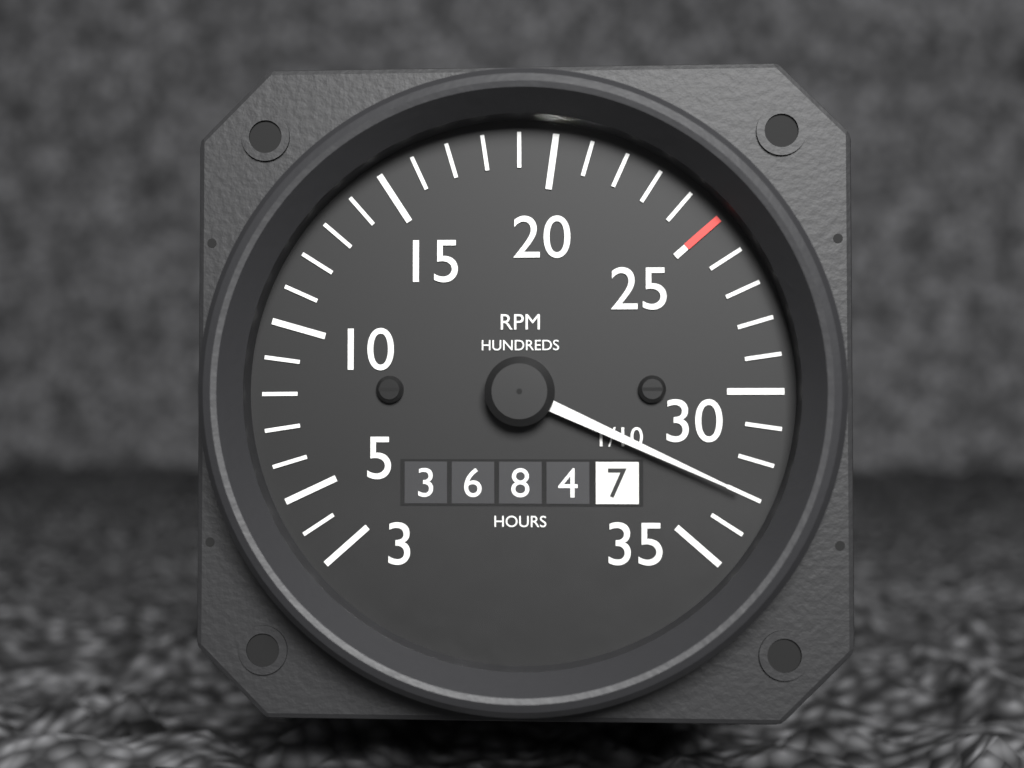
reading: 3300 RPM
